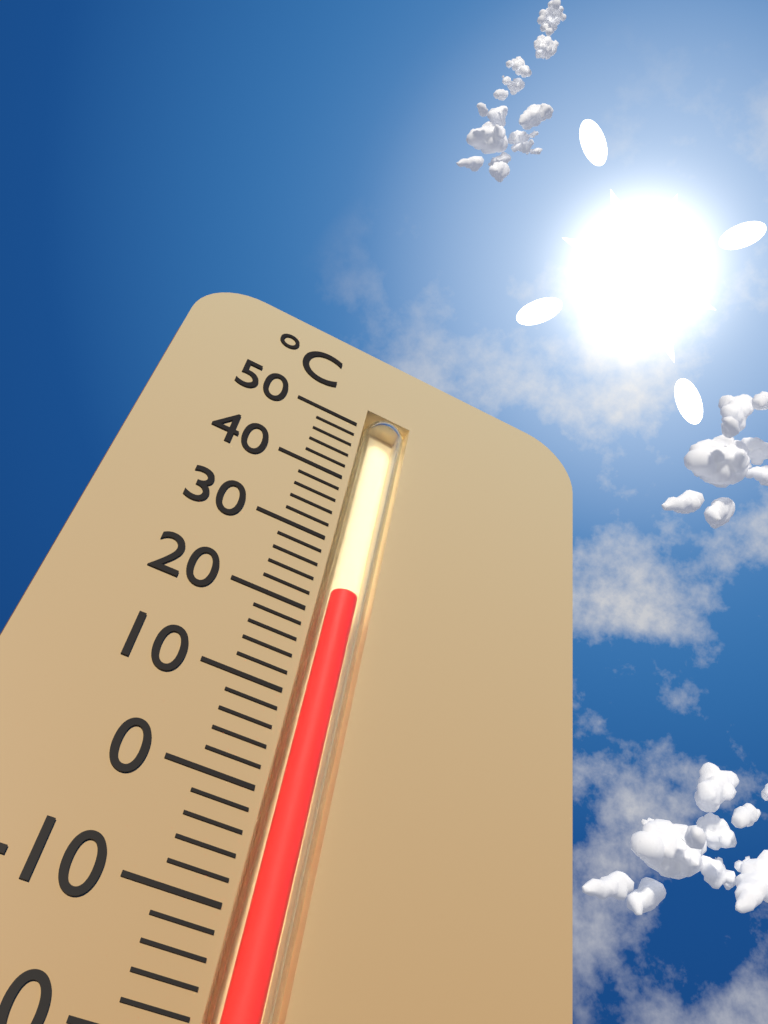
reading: 24 °C
